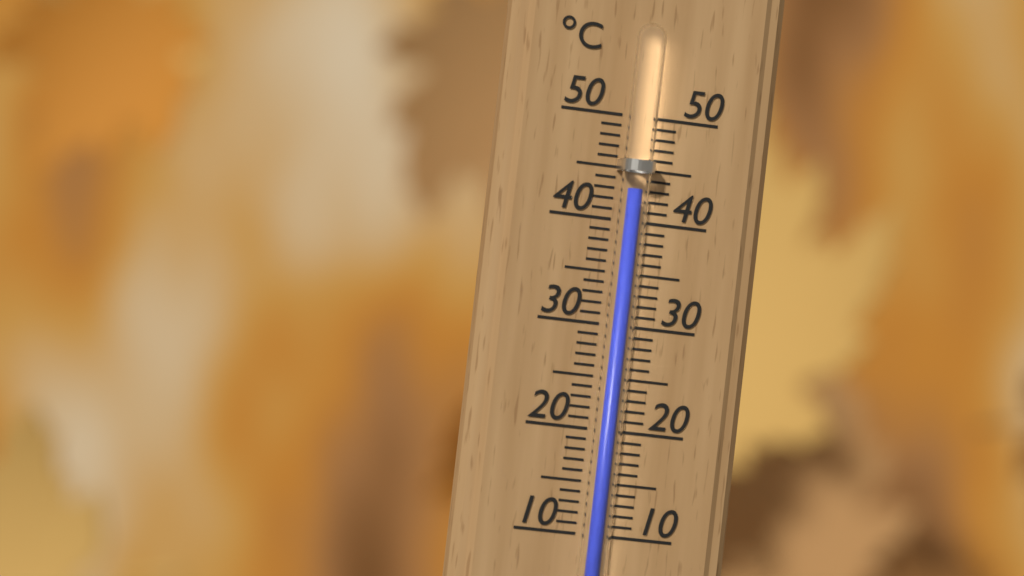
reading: 43 °C
